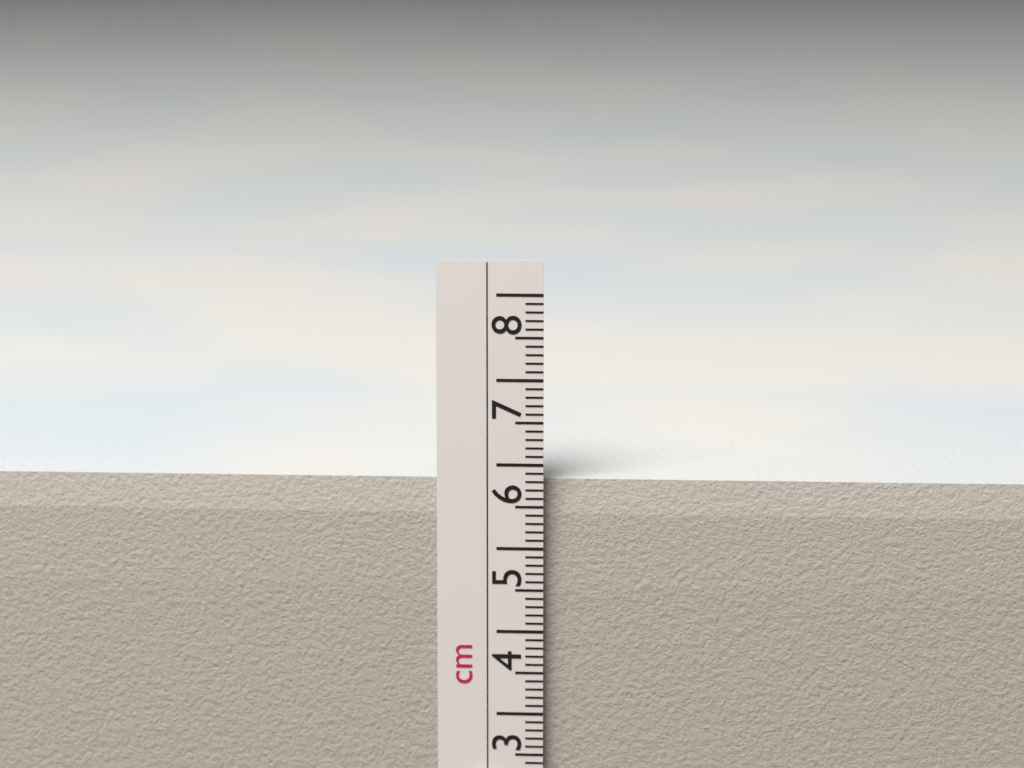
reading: 5.8 cm
